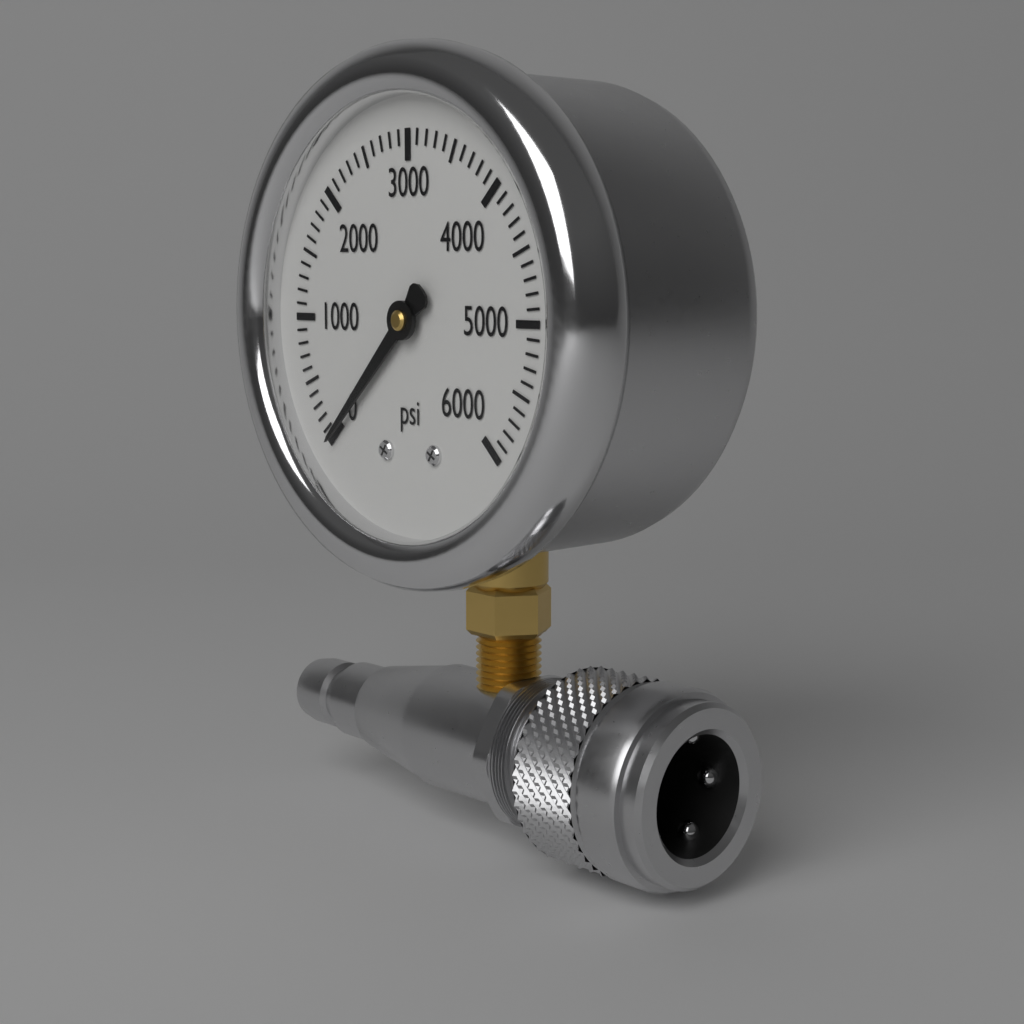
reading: 0 psi
